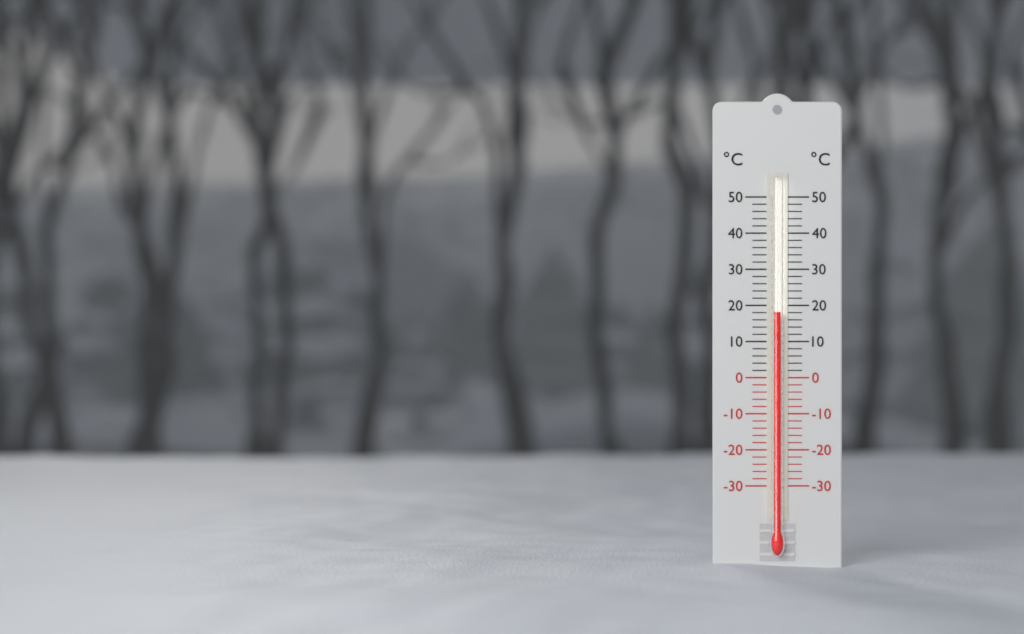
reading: 18 °C
